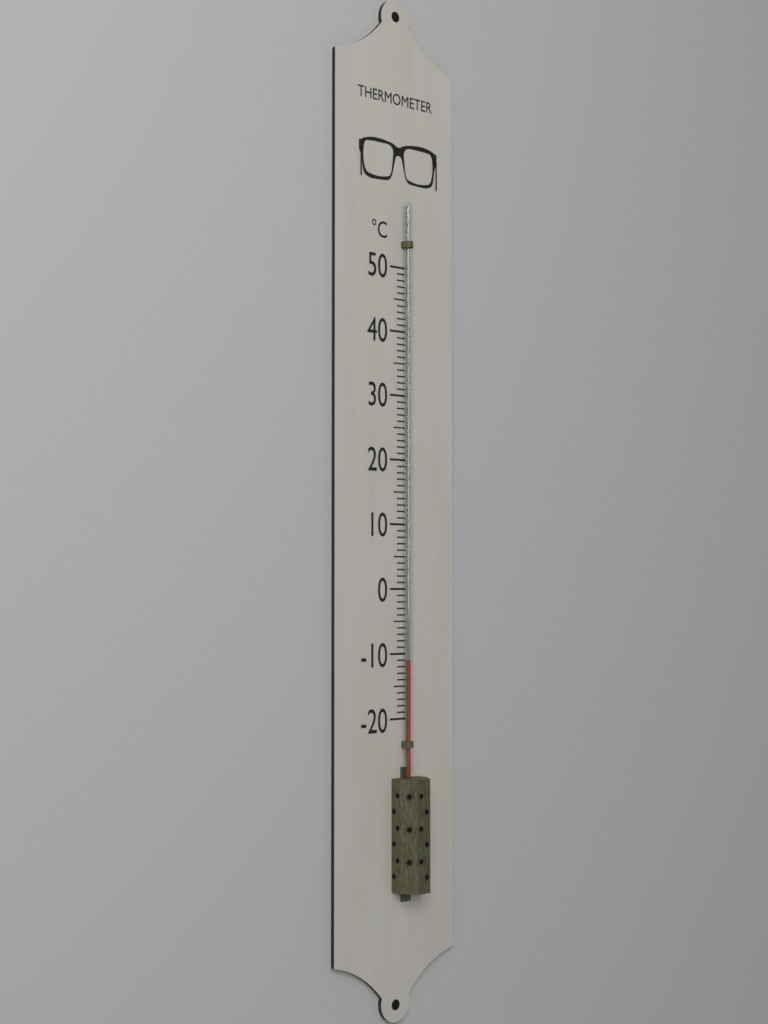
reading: -11 °C
